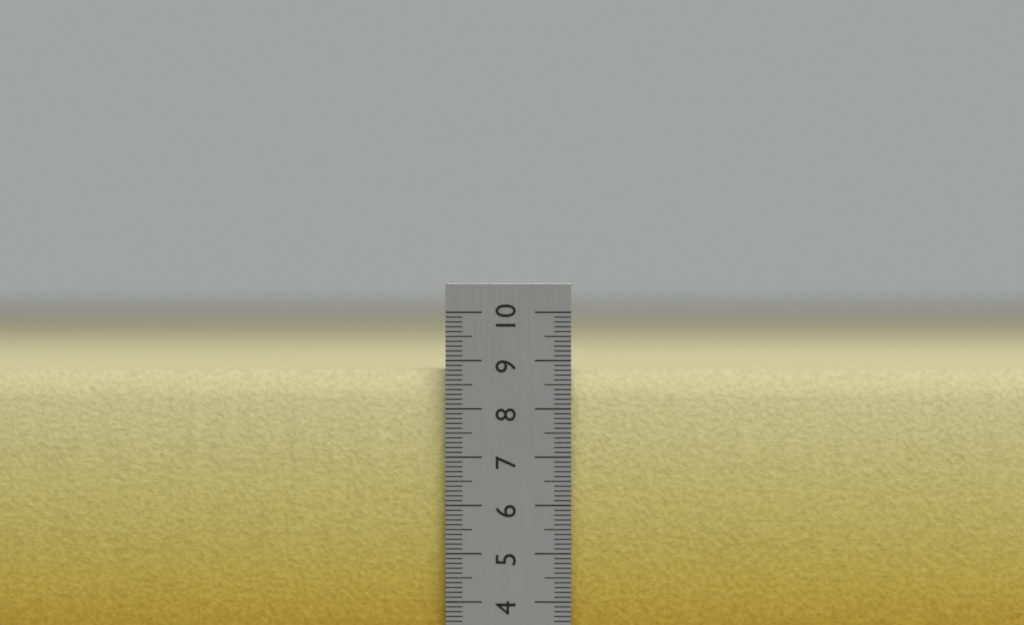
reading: 8.8 cm
